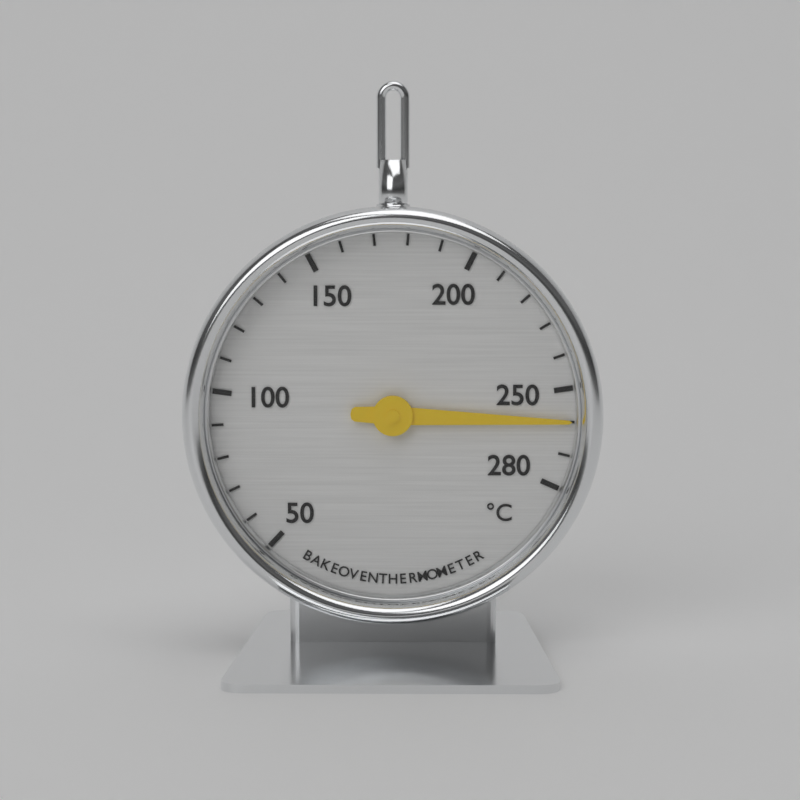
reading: 260 °C
